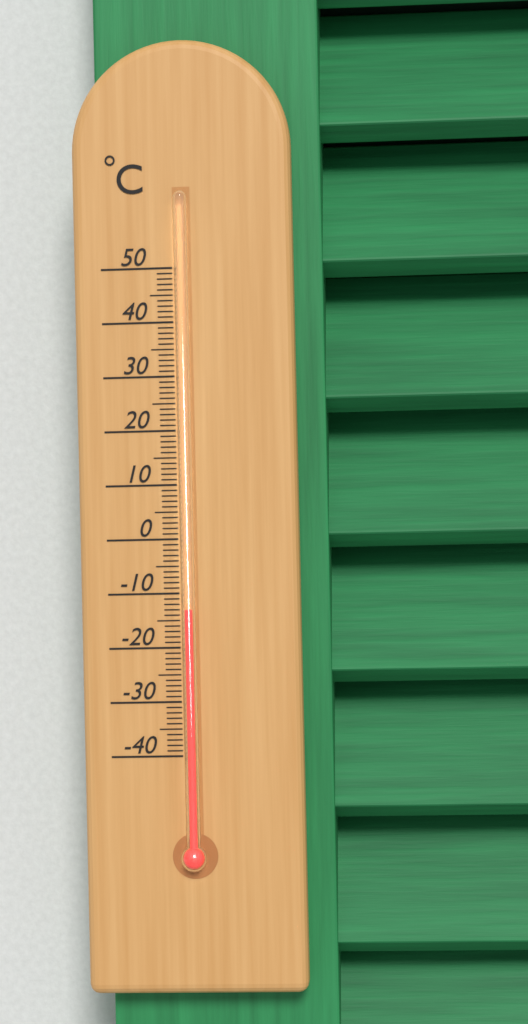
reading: -13 °C
